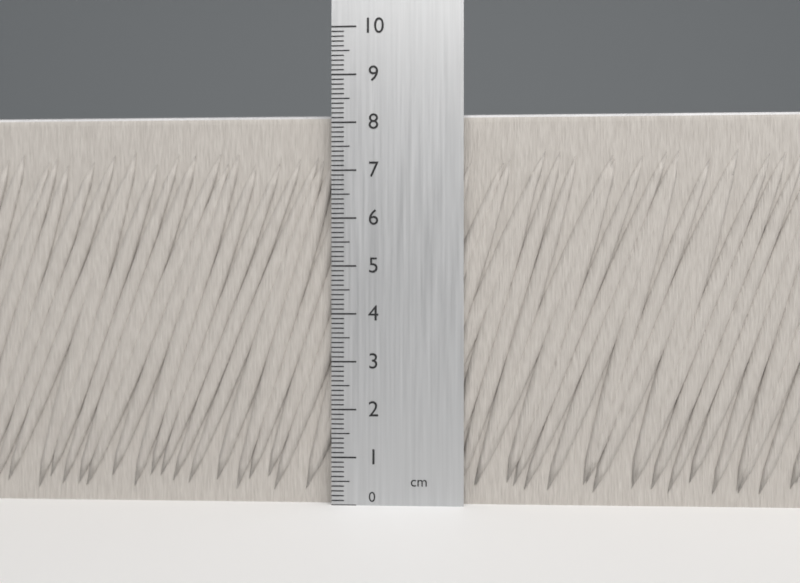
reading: 8.2 cm
